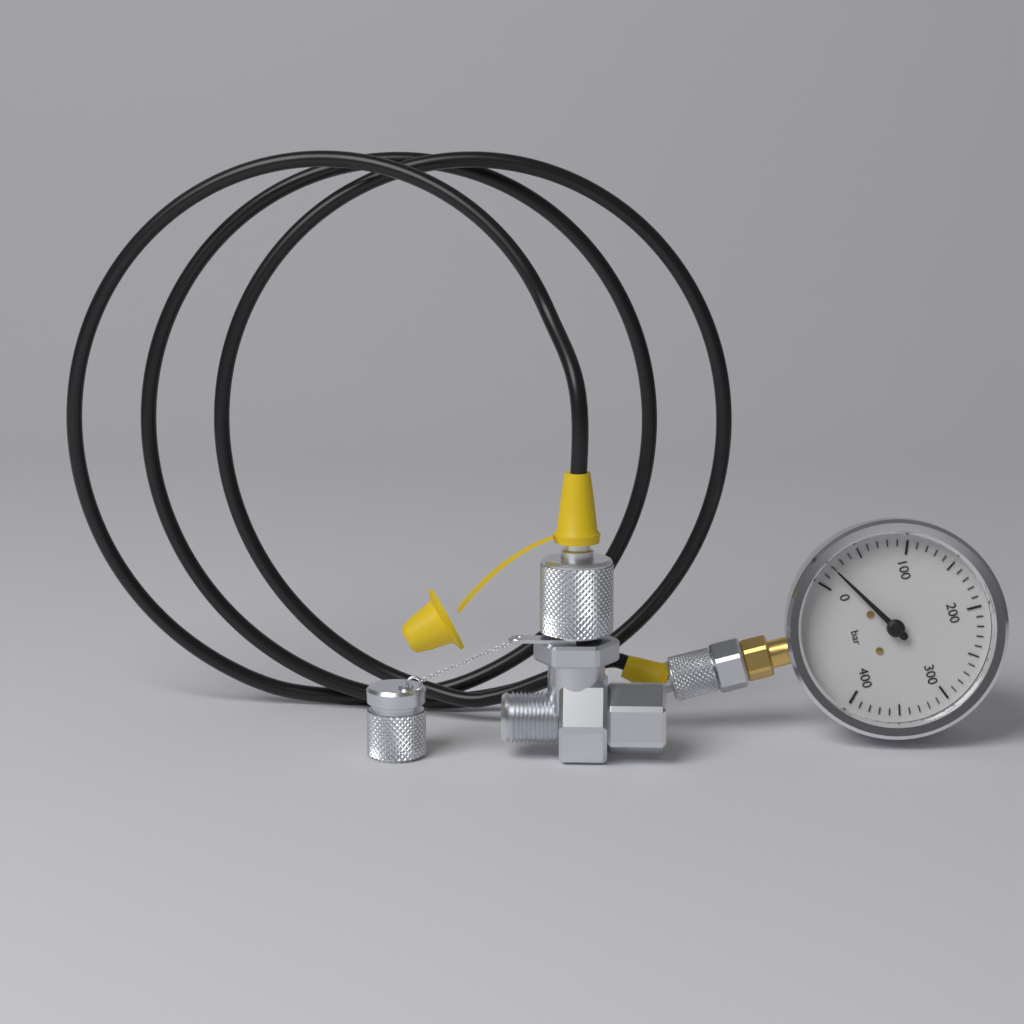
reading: 20 bar
